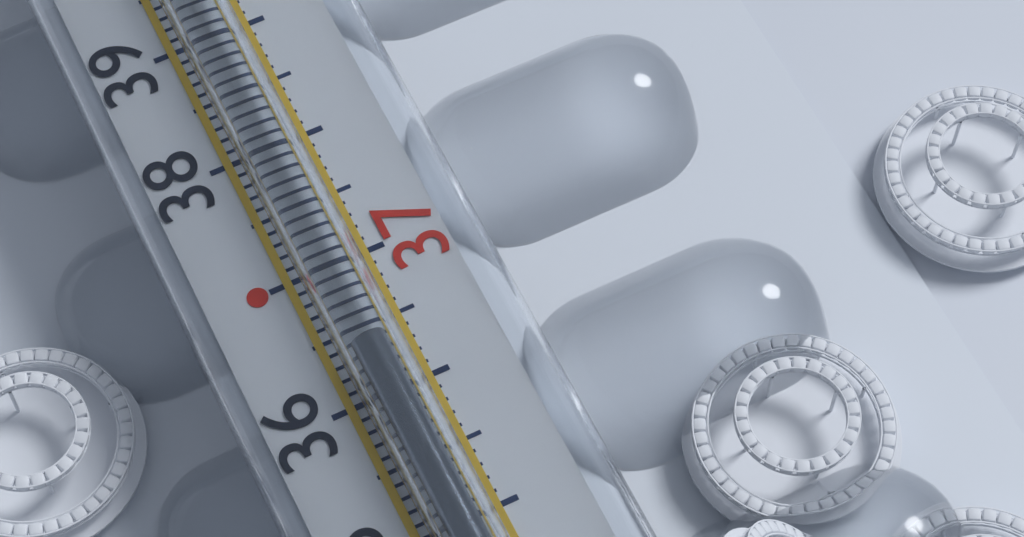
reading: 36.3 °C
